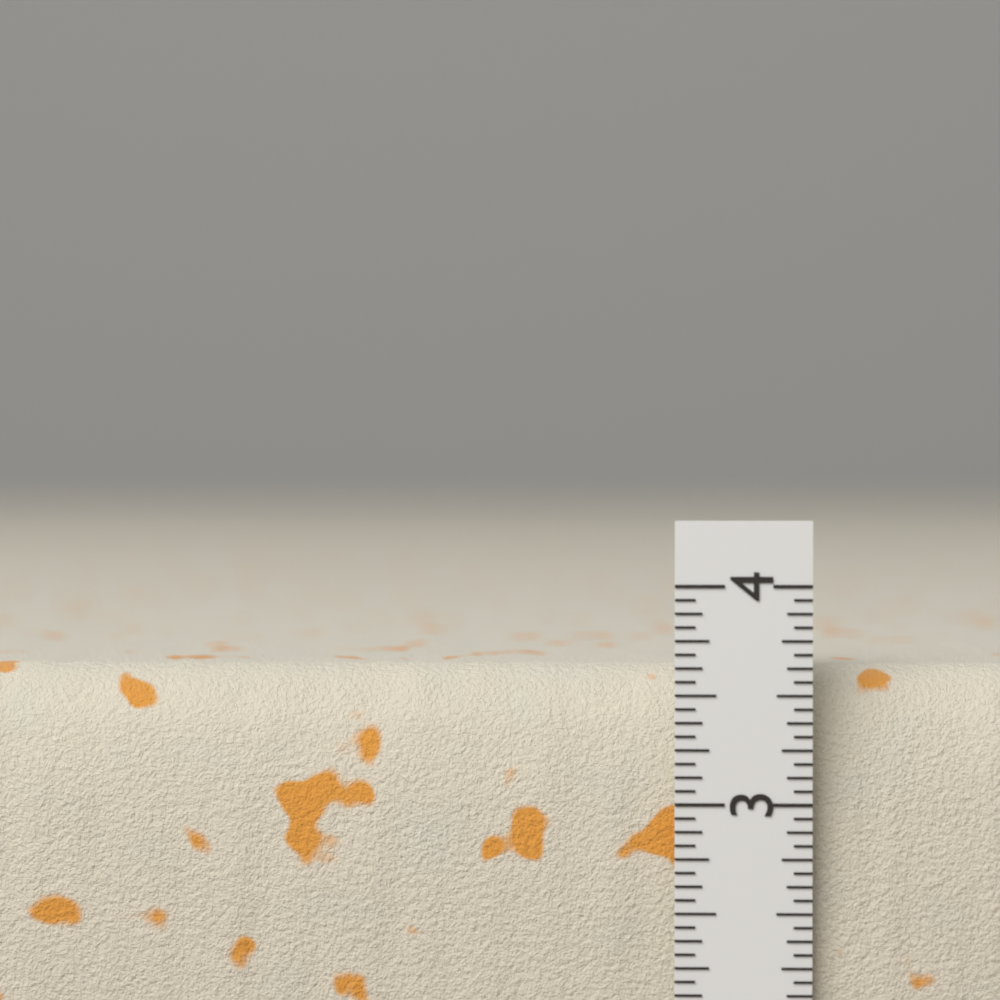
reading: 3.6250 in
